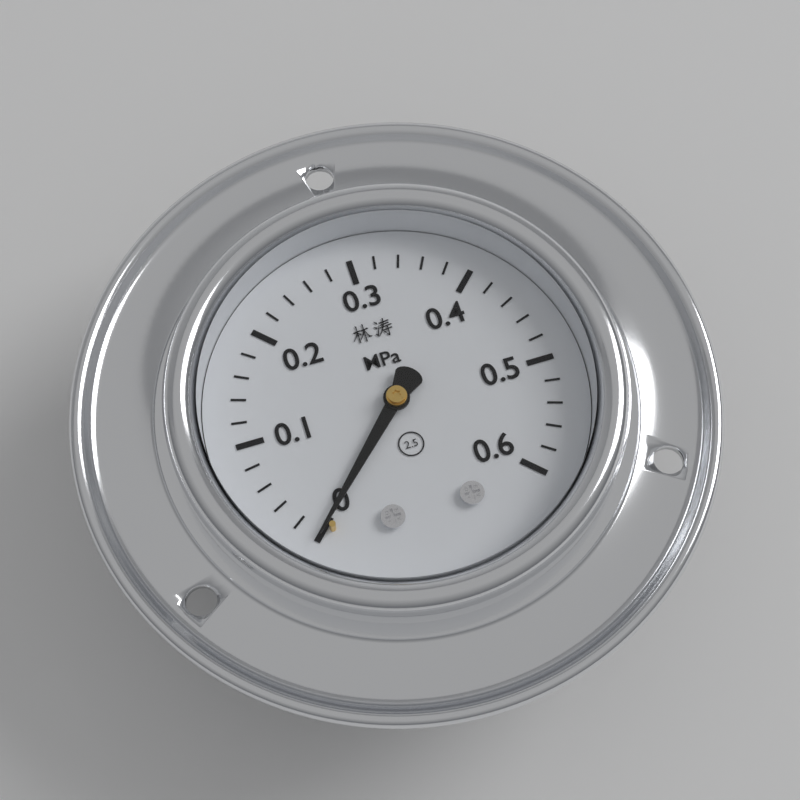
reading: 0.00 MPa
